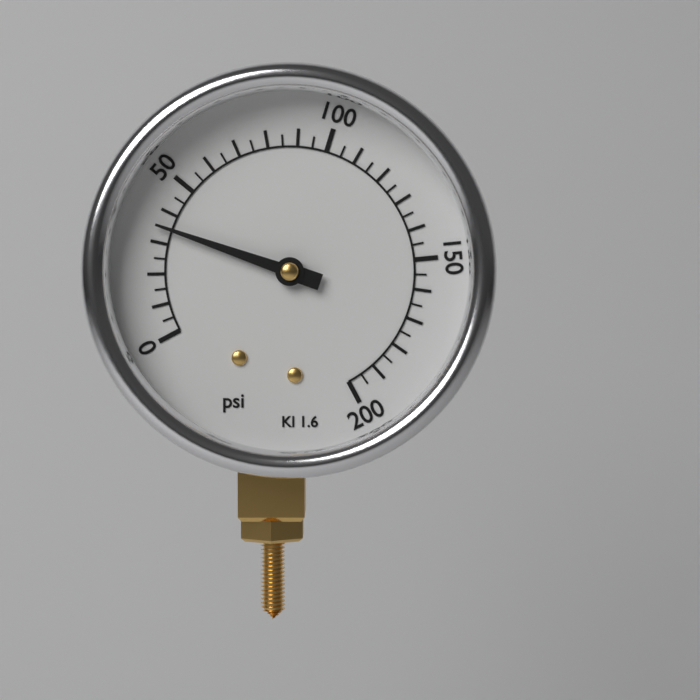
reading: 35 psi
